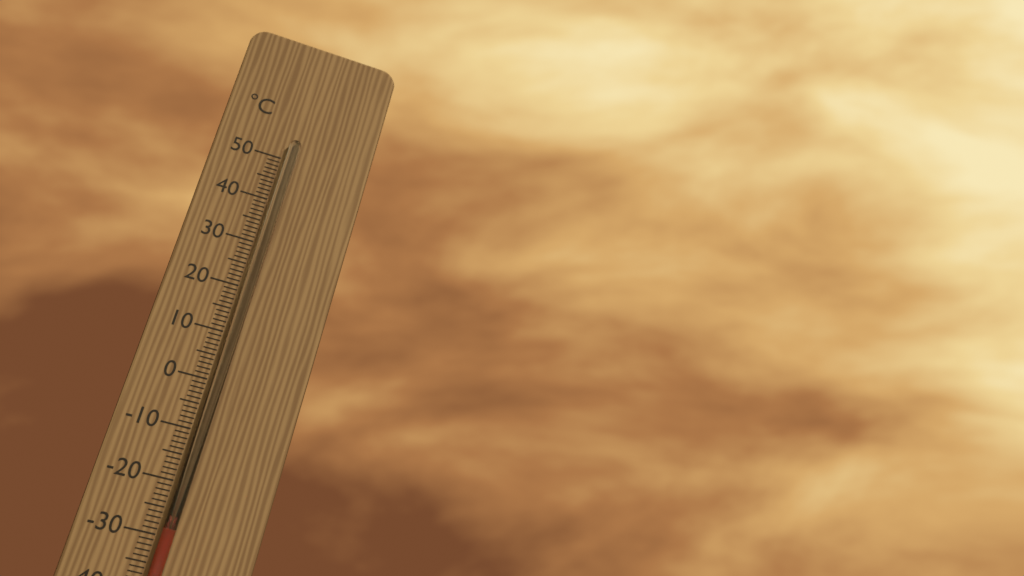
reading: -29 °C
